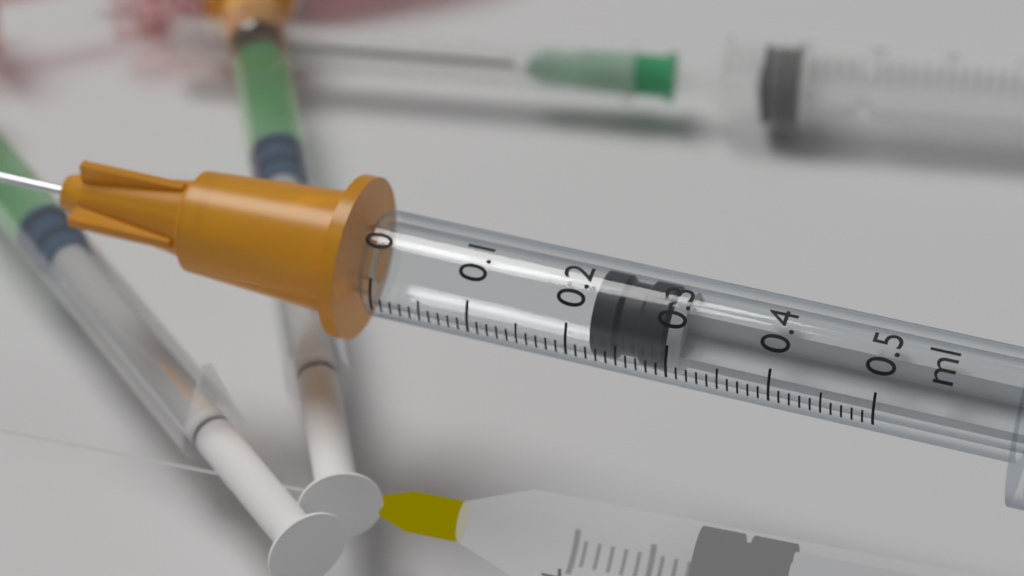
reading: 0.22 ml
